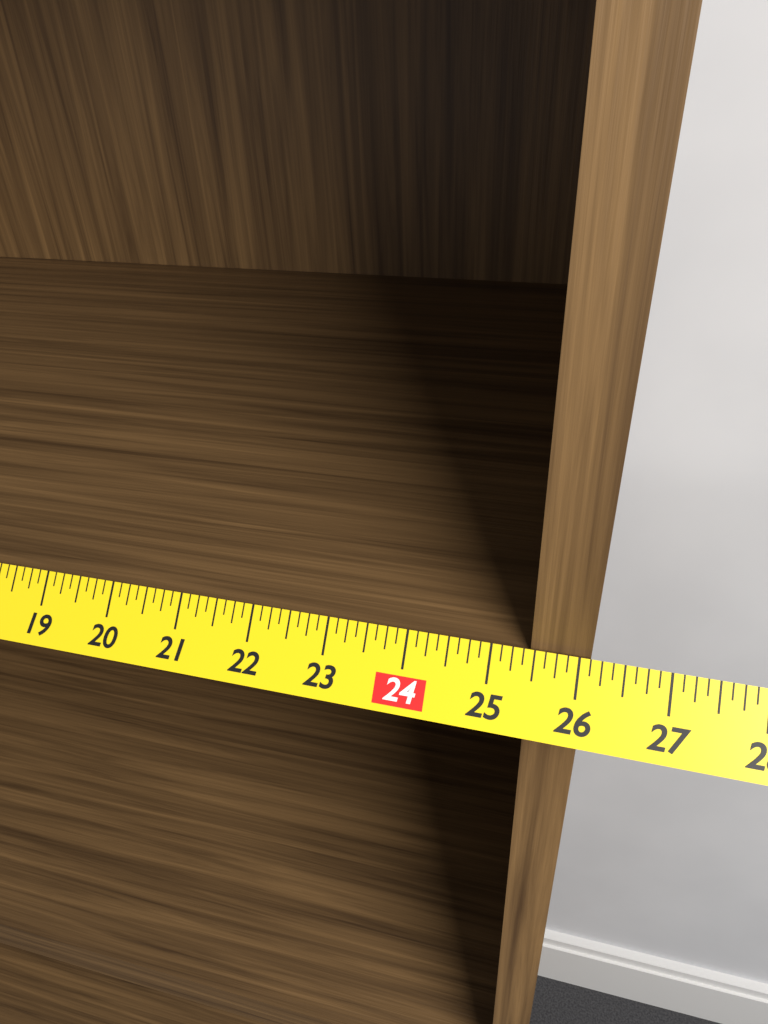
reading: 26.125 in
